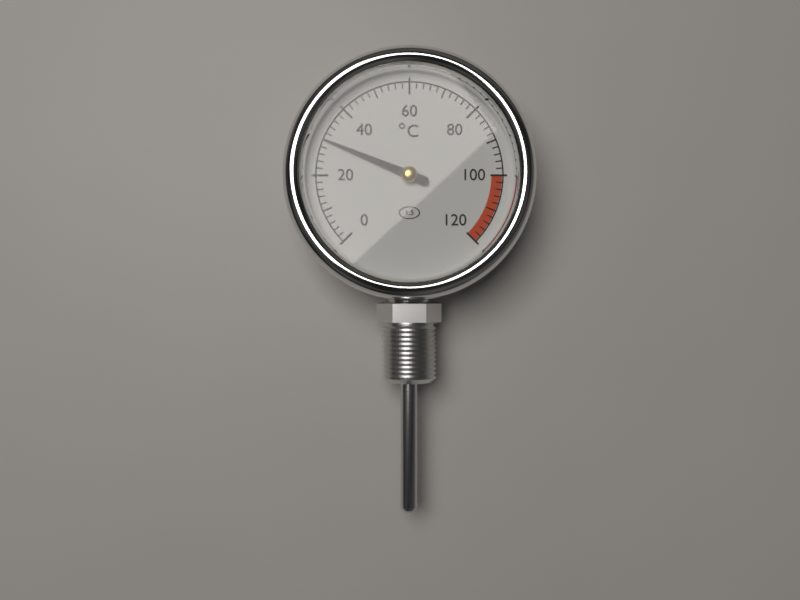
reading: 30 °C
